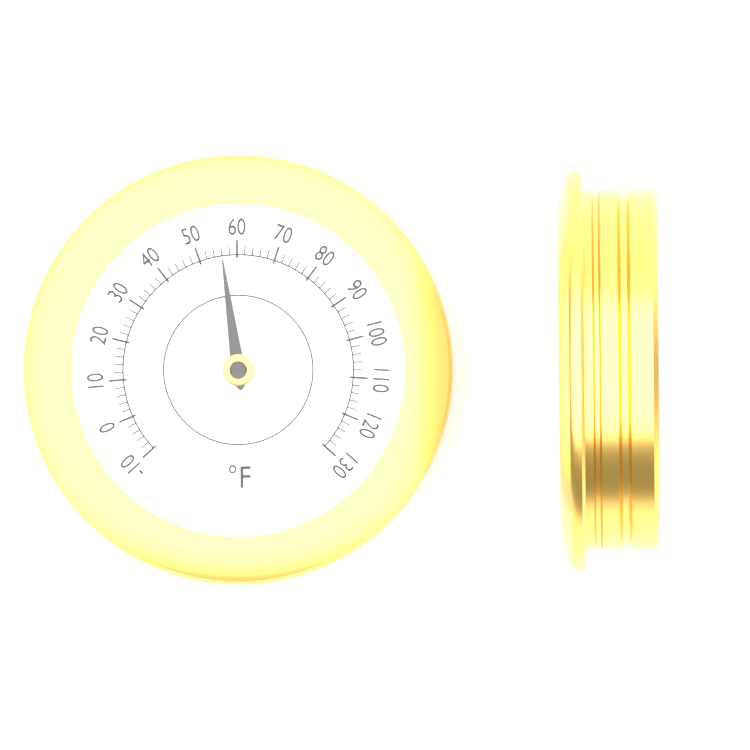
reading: 56 °F
